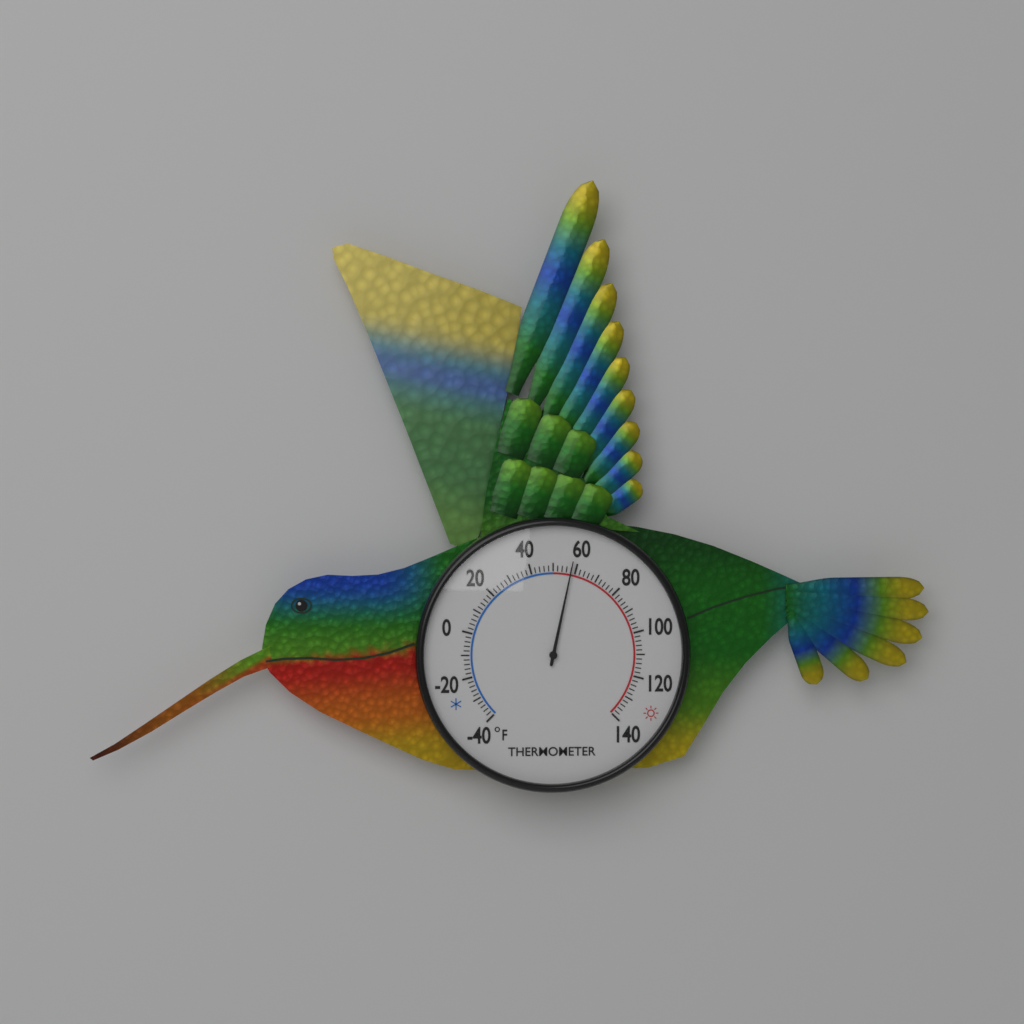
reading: 58 °F
